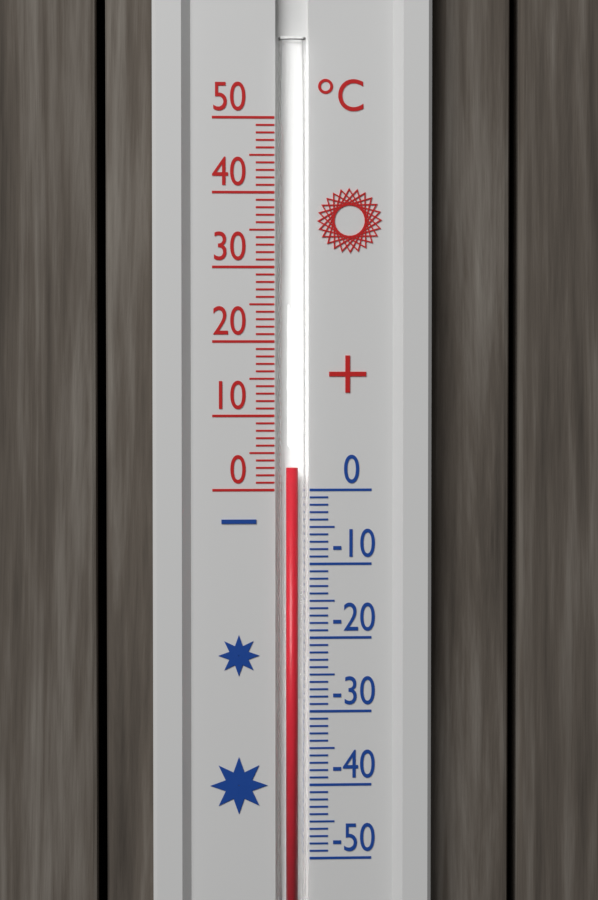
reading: 3 °C
